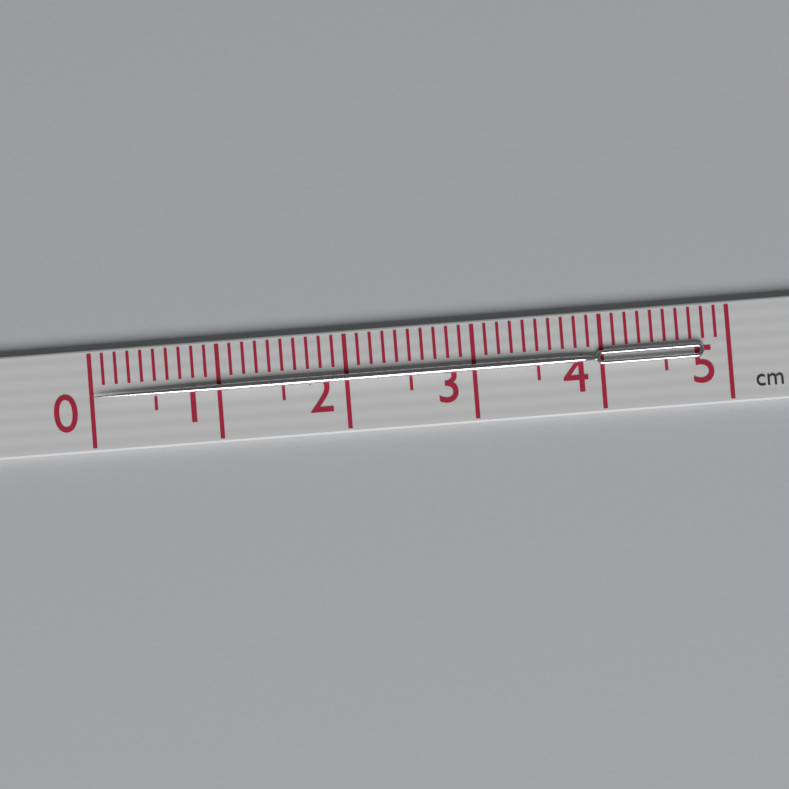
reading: 4.8 cm
